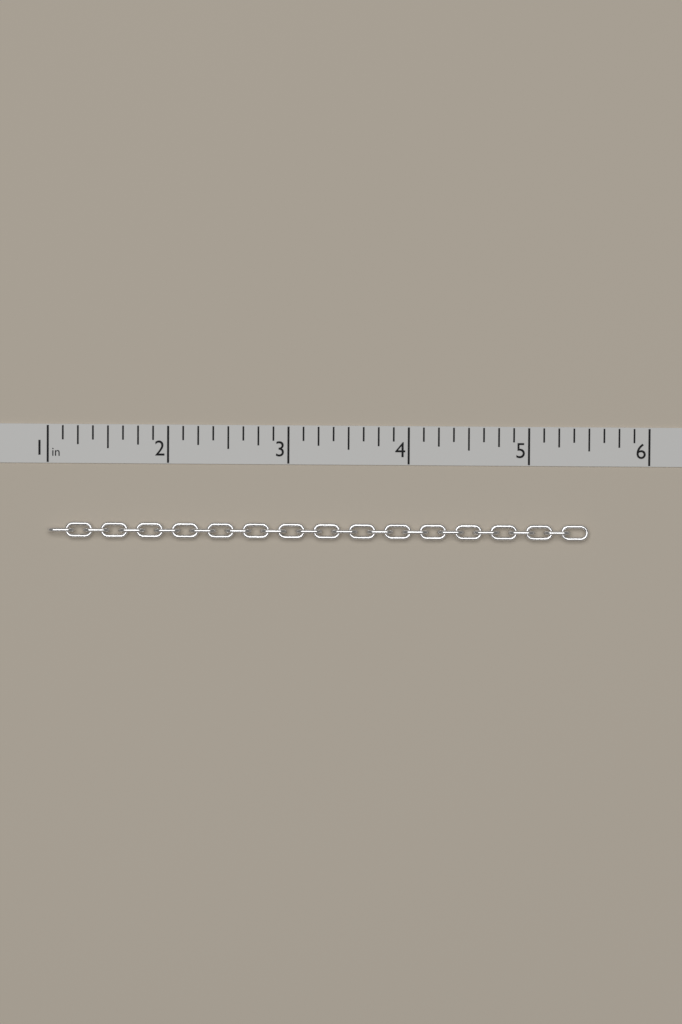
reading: 5.500 in
